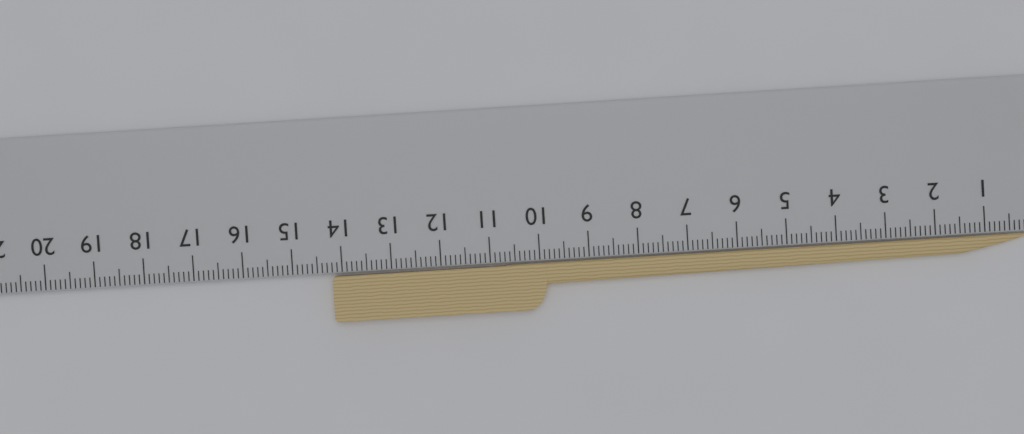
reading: 14.2 cm
